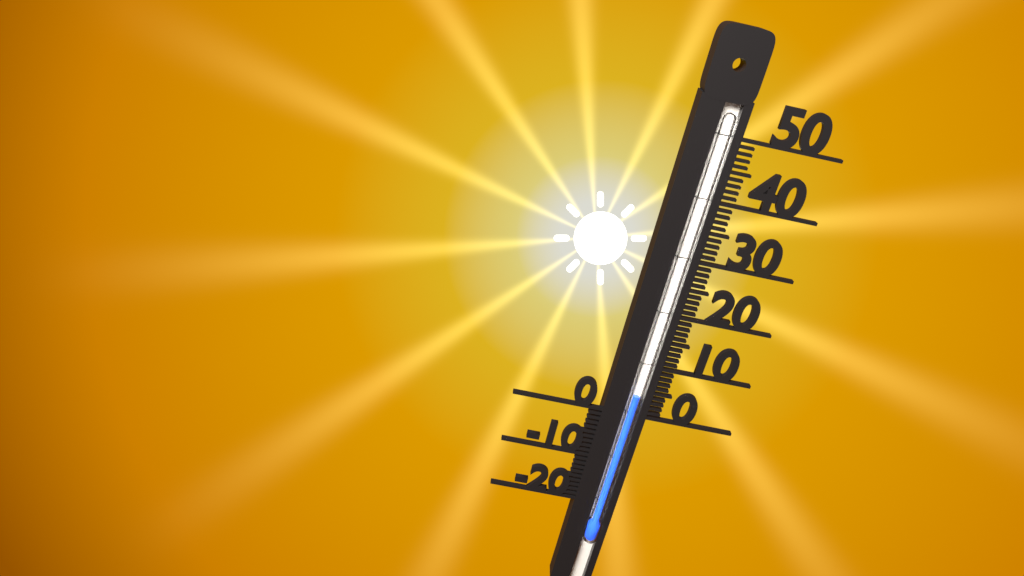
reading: 4 (no unit)
